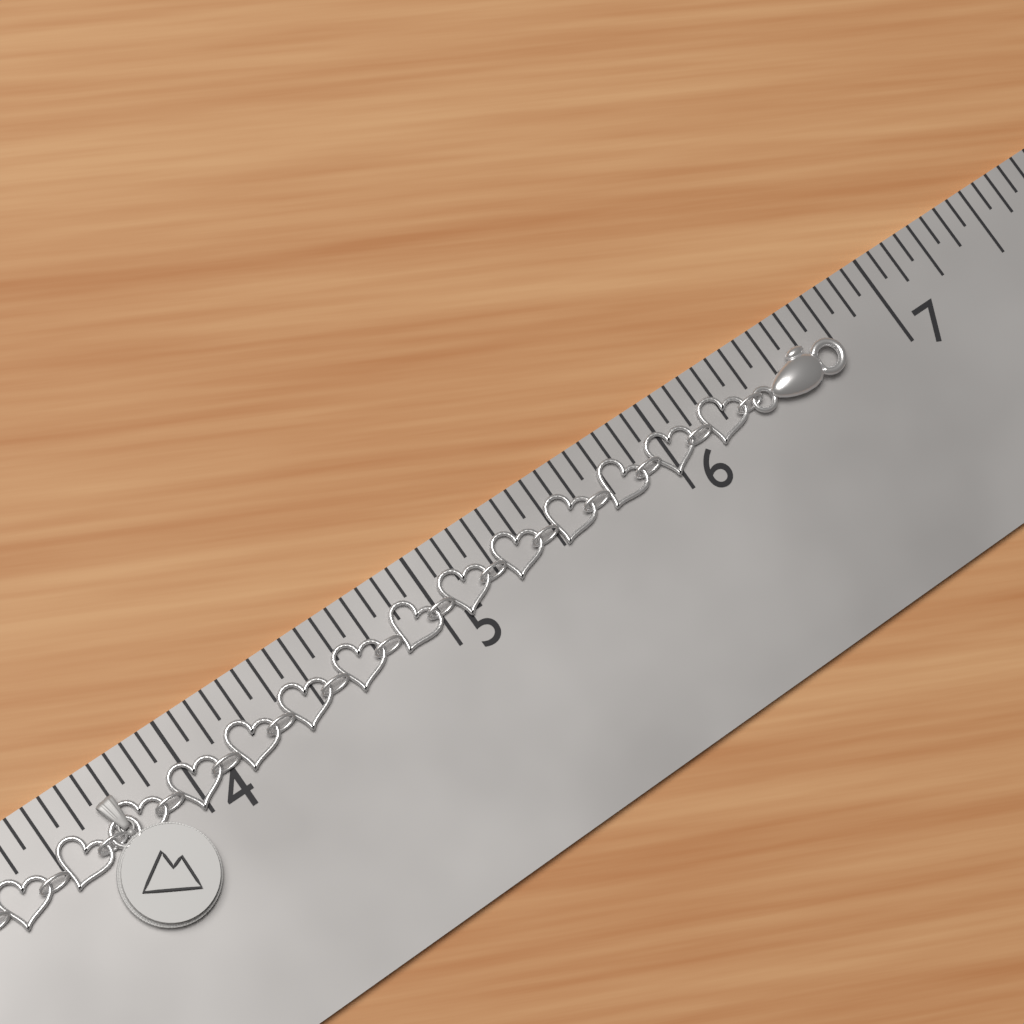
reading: 6.7500 in
